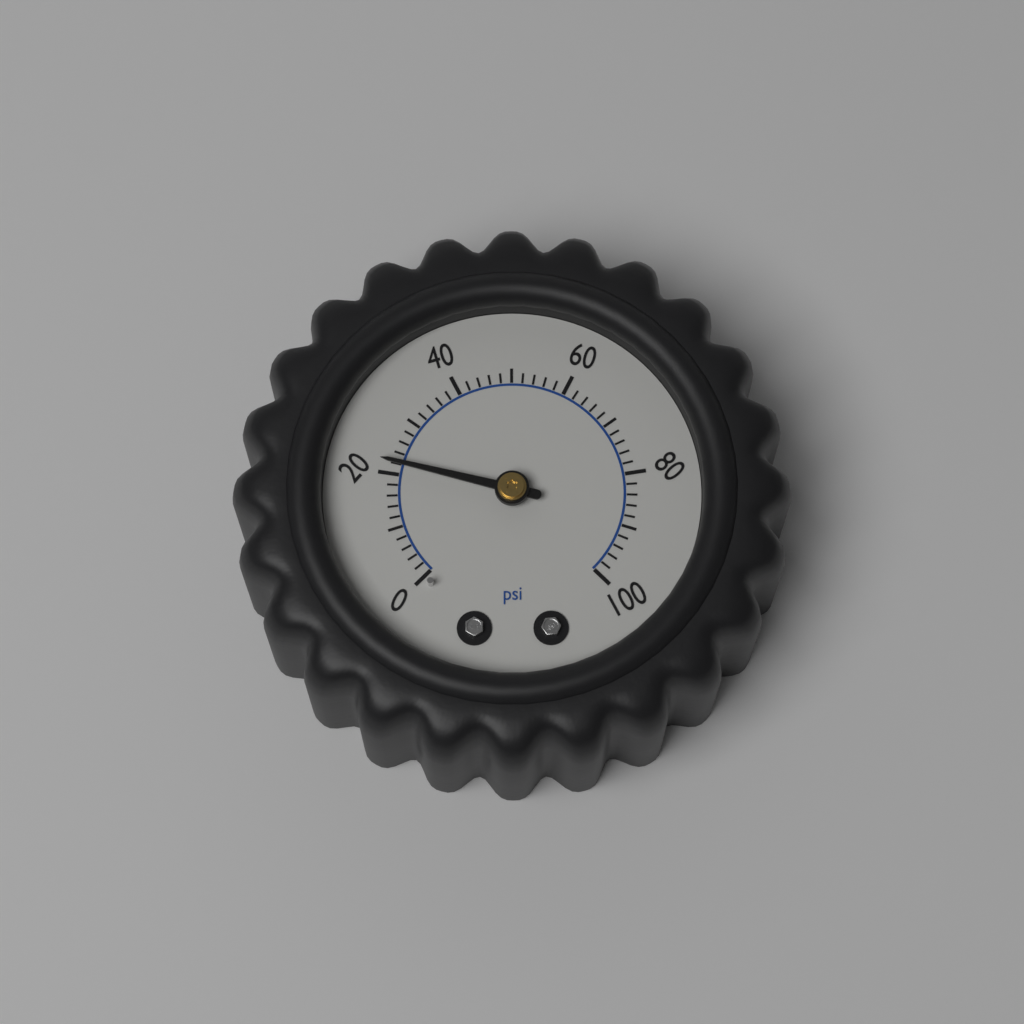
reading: 22 psi
